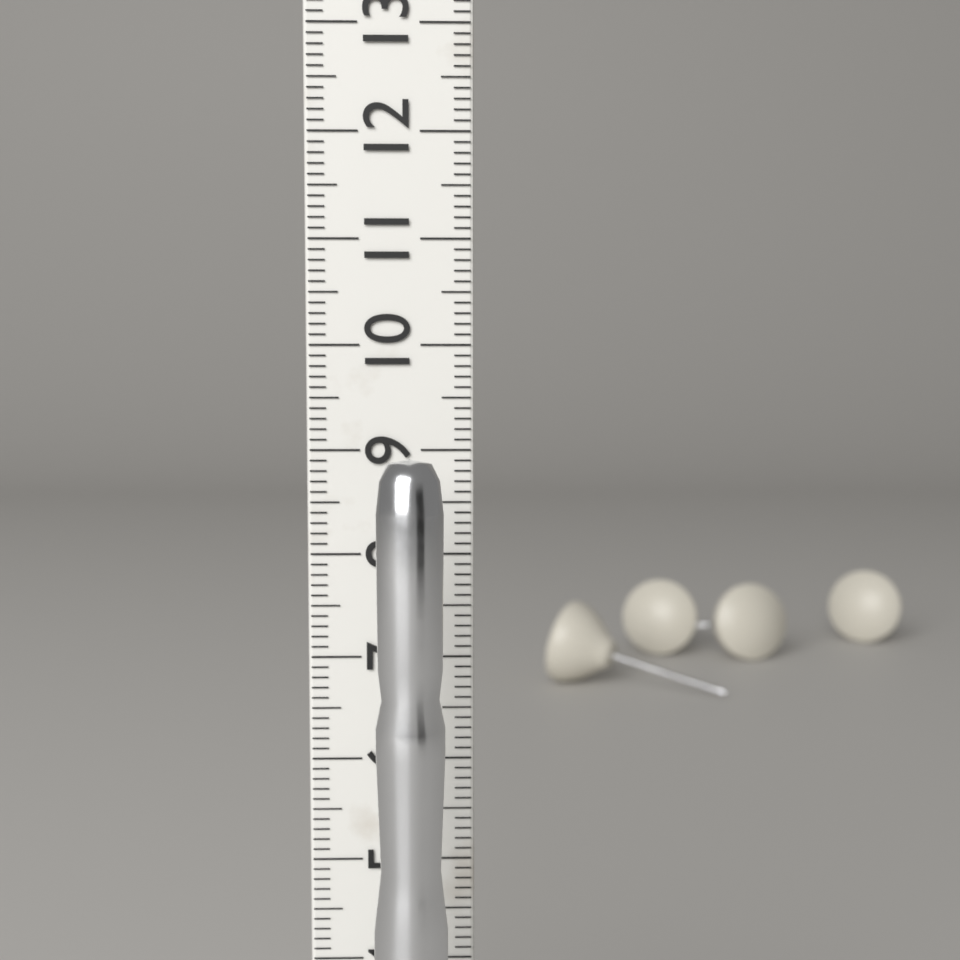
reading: 9.0 cm
